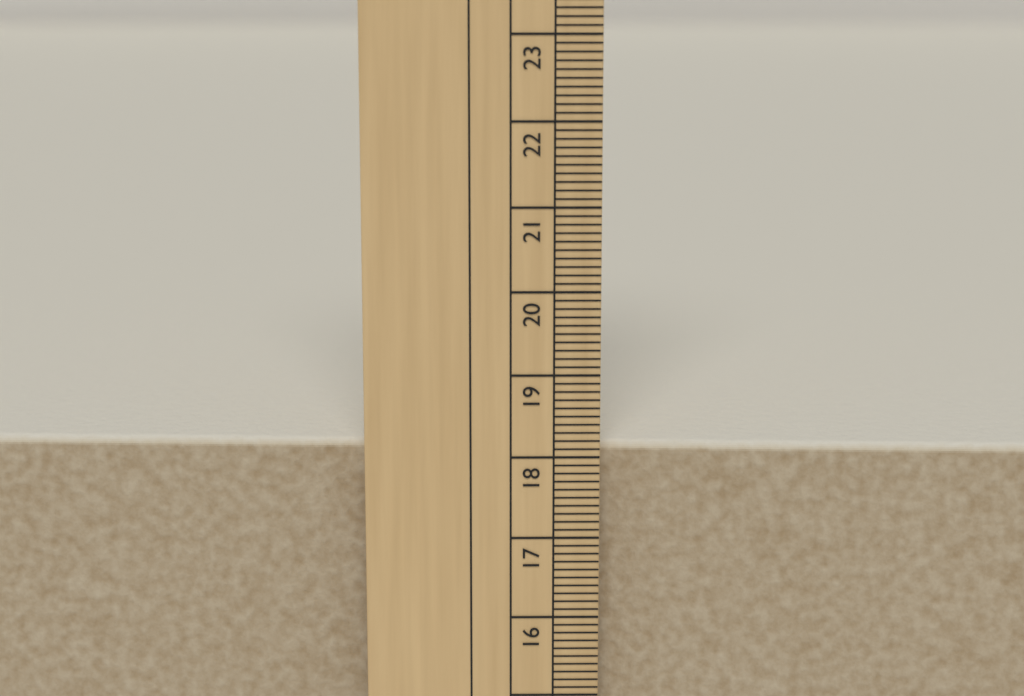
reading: 18.1 cm
